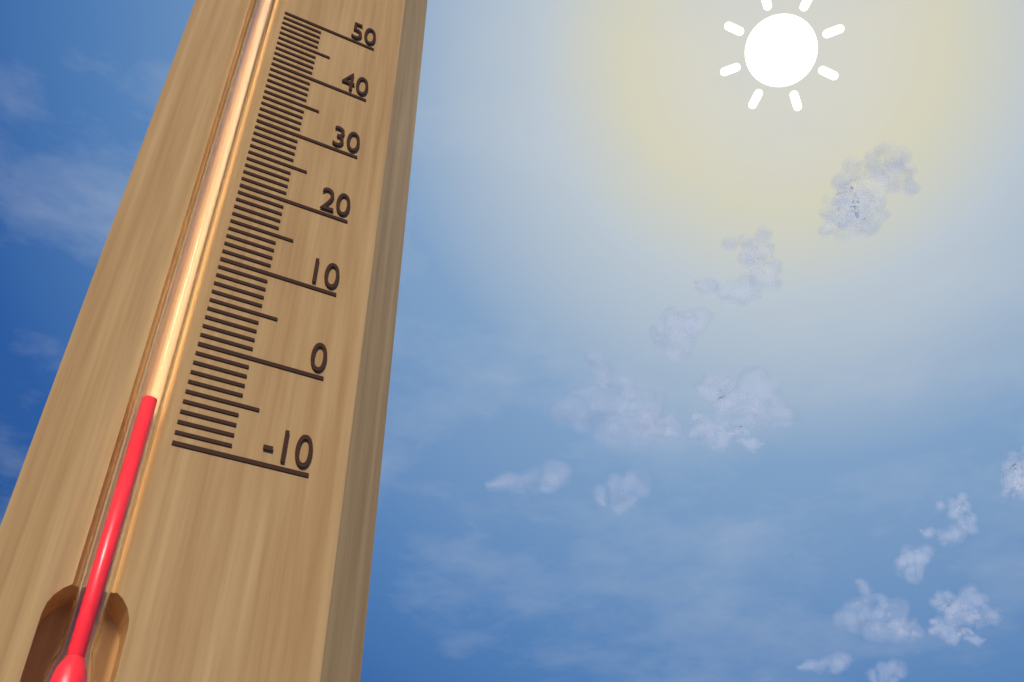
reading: -7 (no unit)
